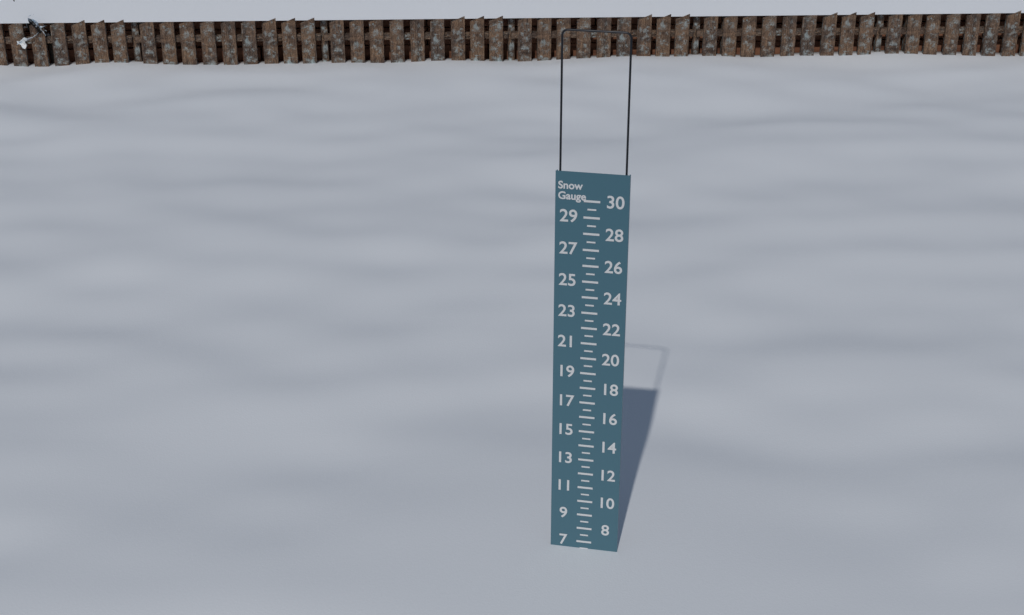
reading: 6.5 (no unit)
